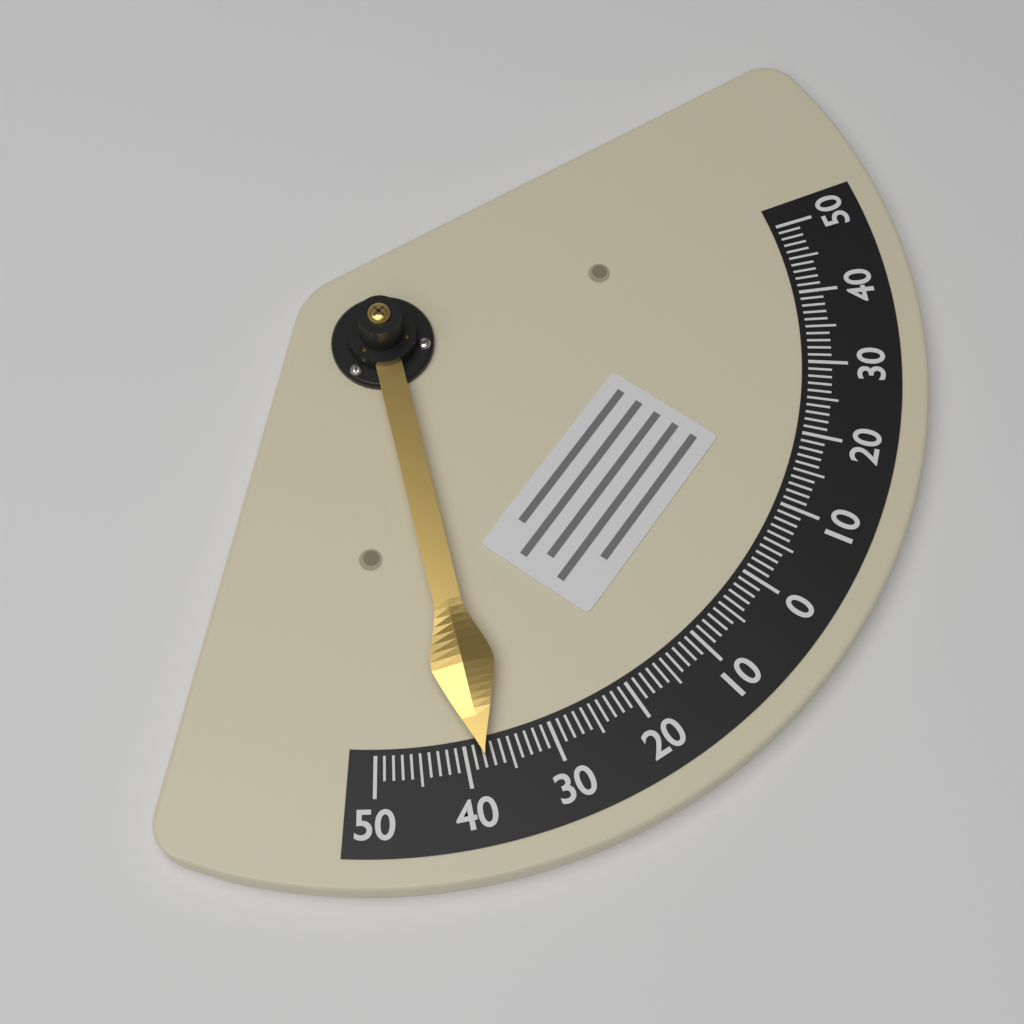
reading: -38 (no unit)
